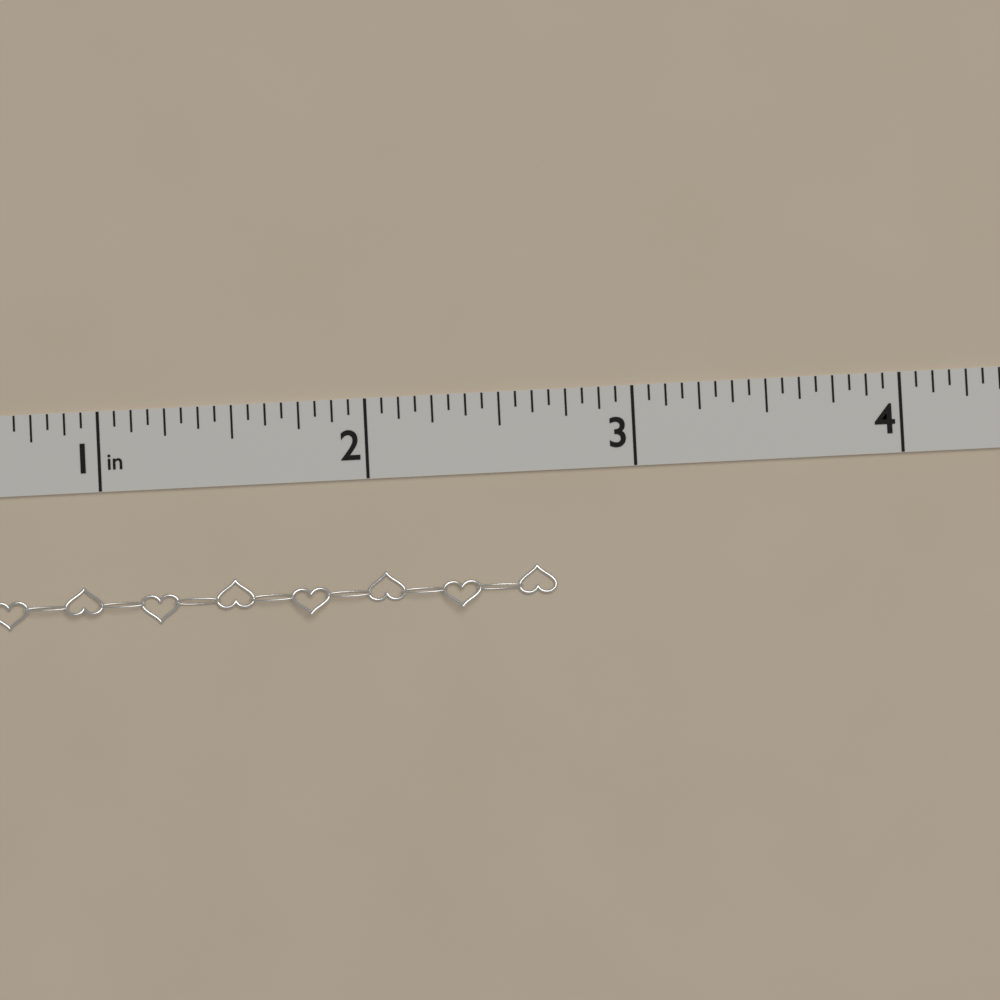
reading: 2.6875 in
